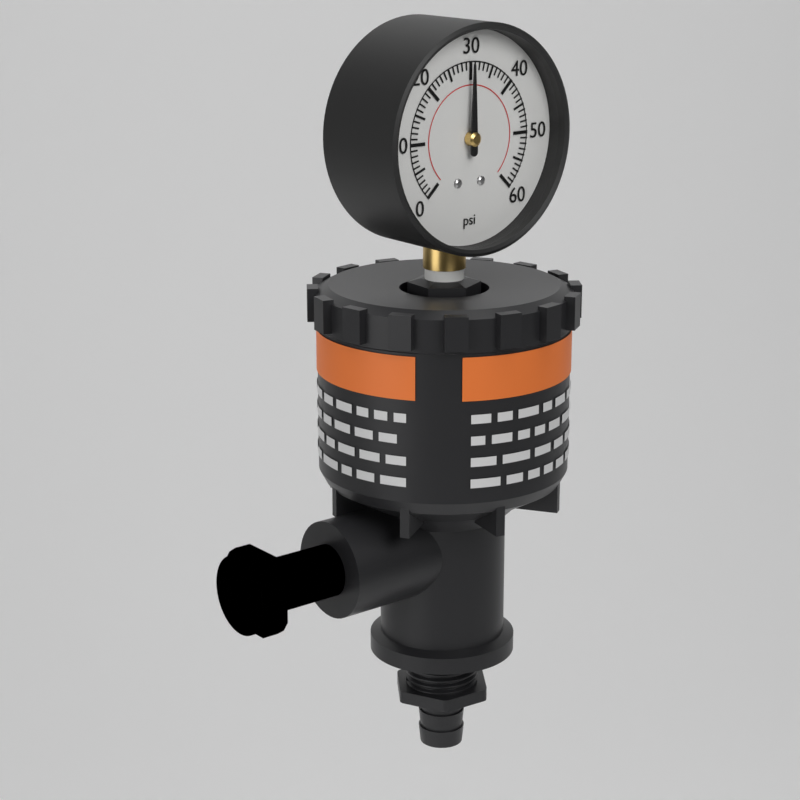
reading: 30 psi
